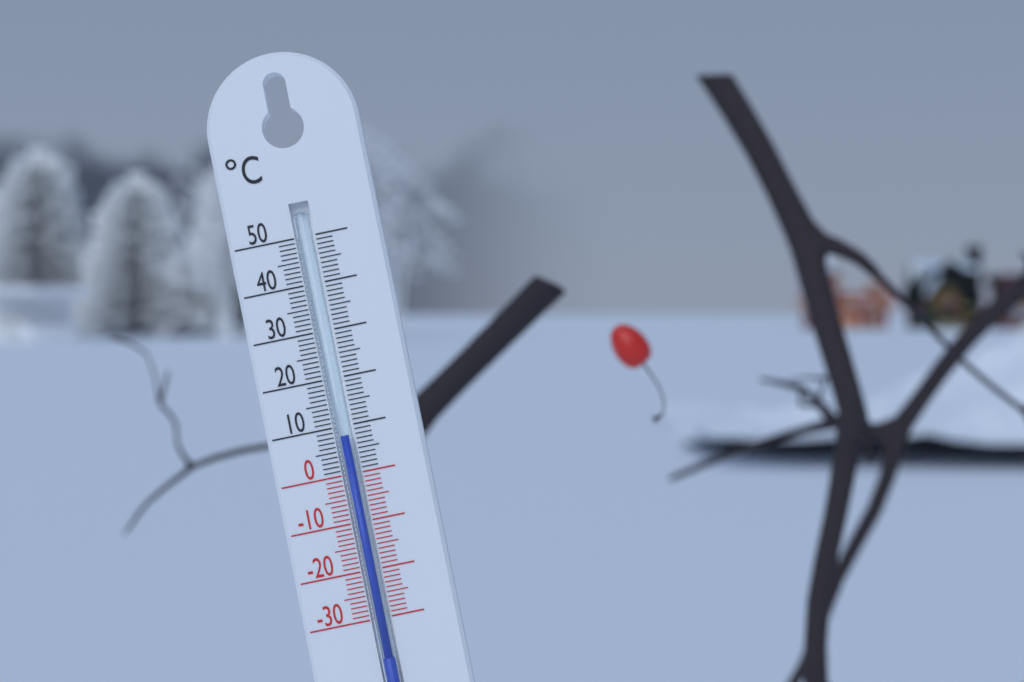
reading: 8 °C
